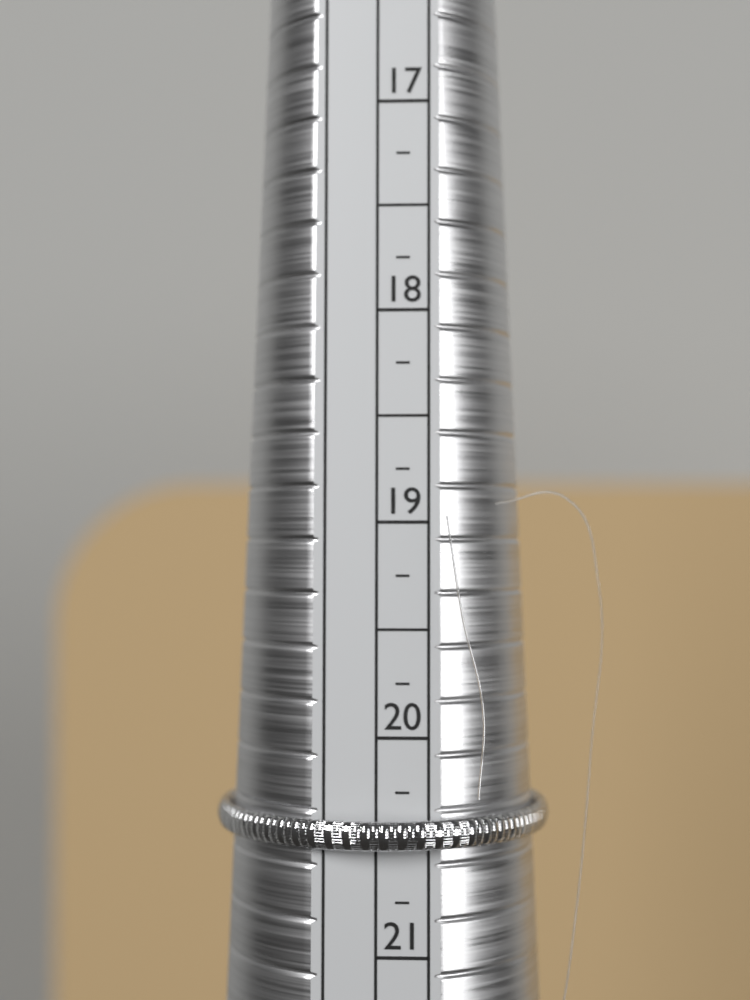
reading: 20.50 (no unit)
